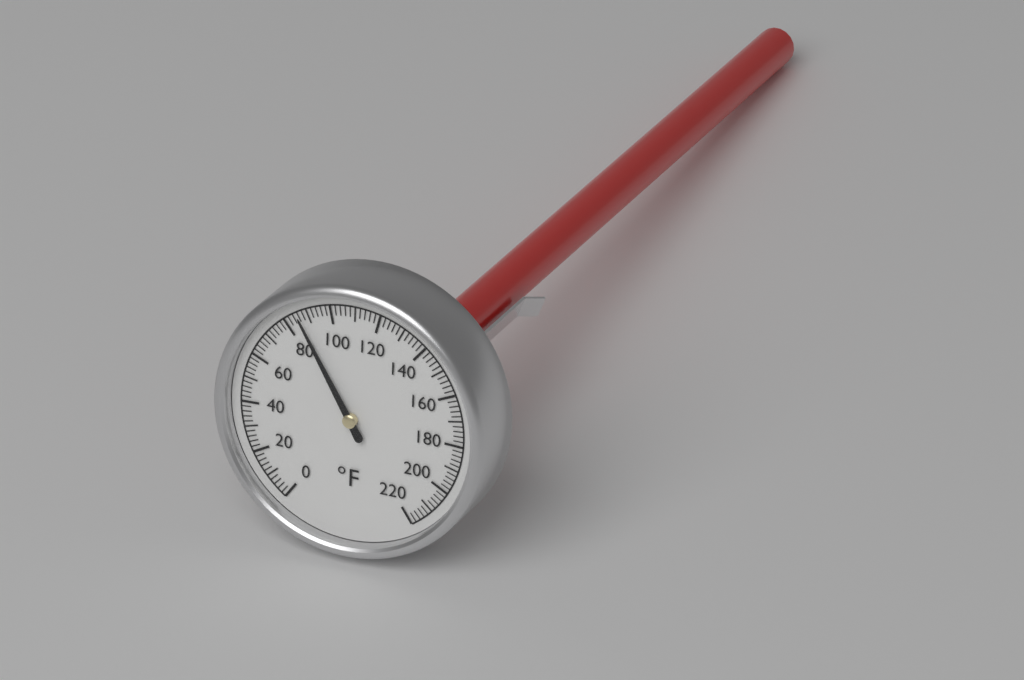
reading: 86 °F
